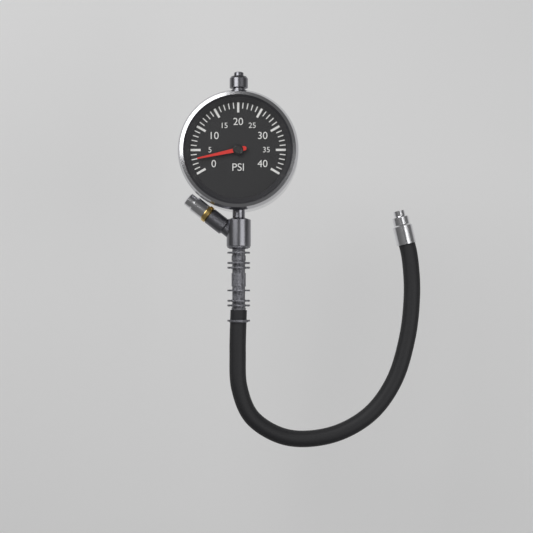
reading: 3 psi
